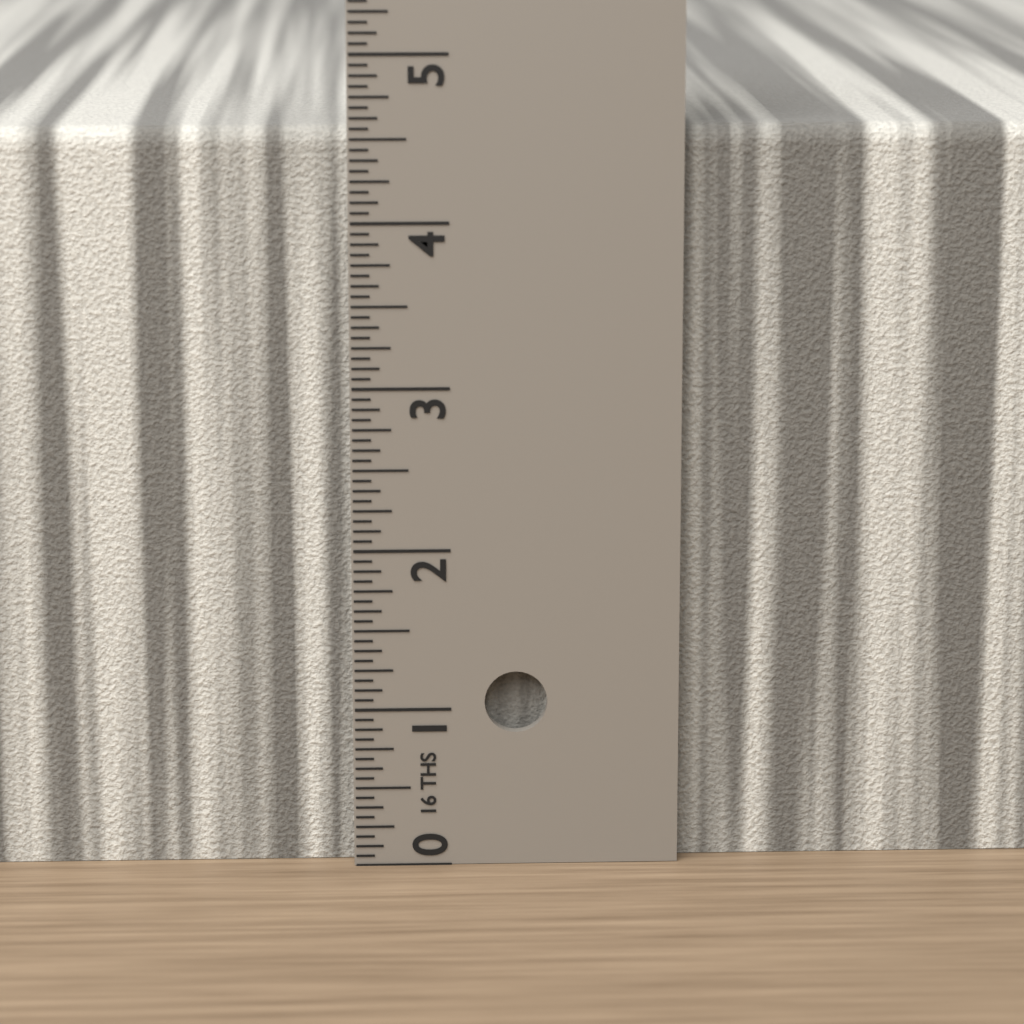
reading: 4.5625 in
